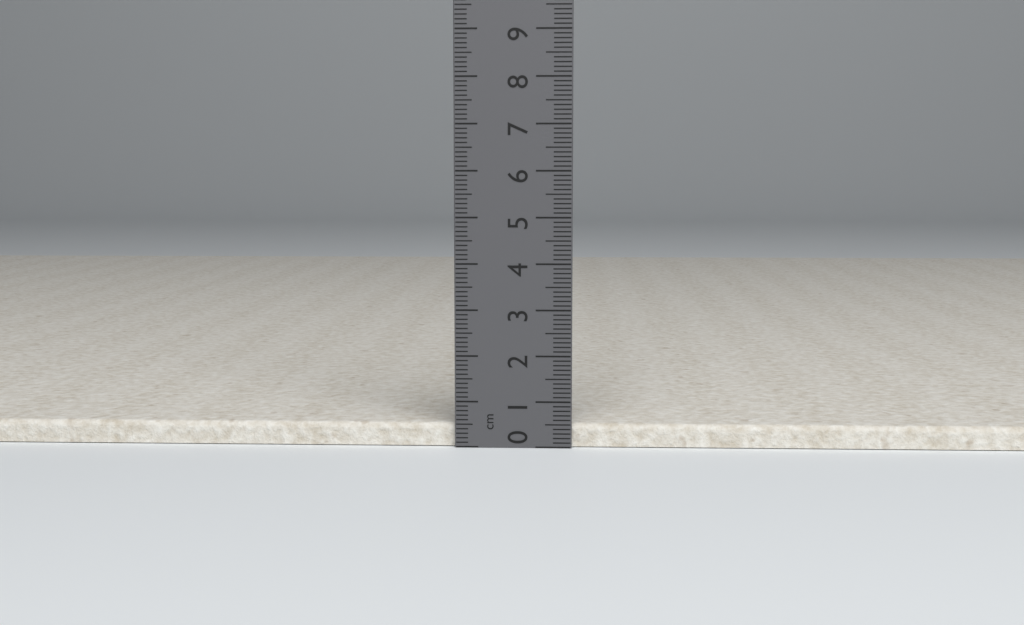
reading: 0.5 cm
